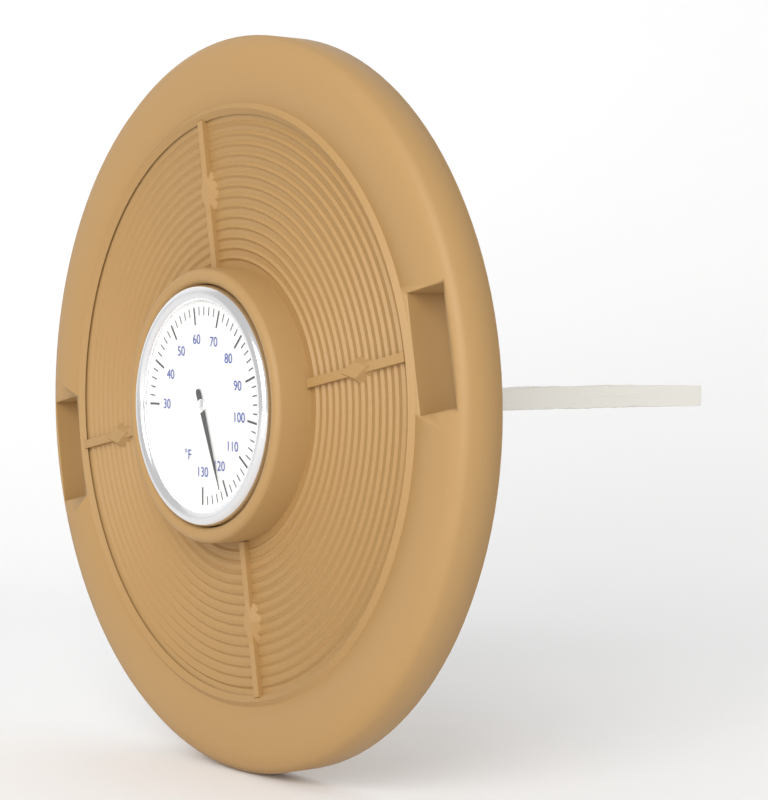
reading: 122 °F
